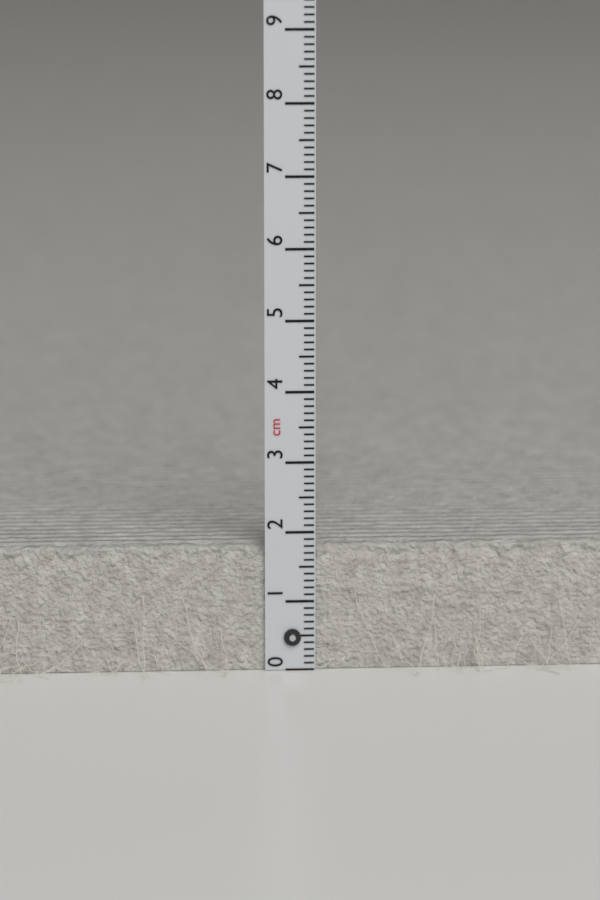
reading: 1.8 cm
